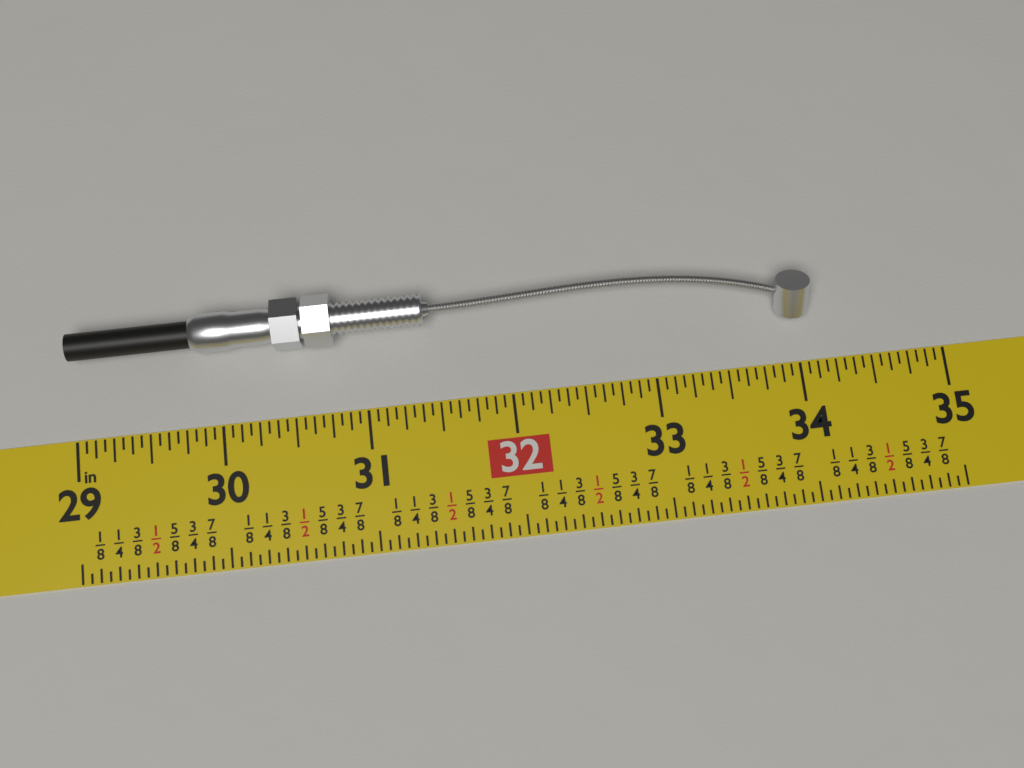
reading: 34.1000 in
